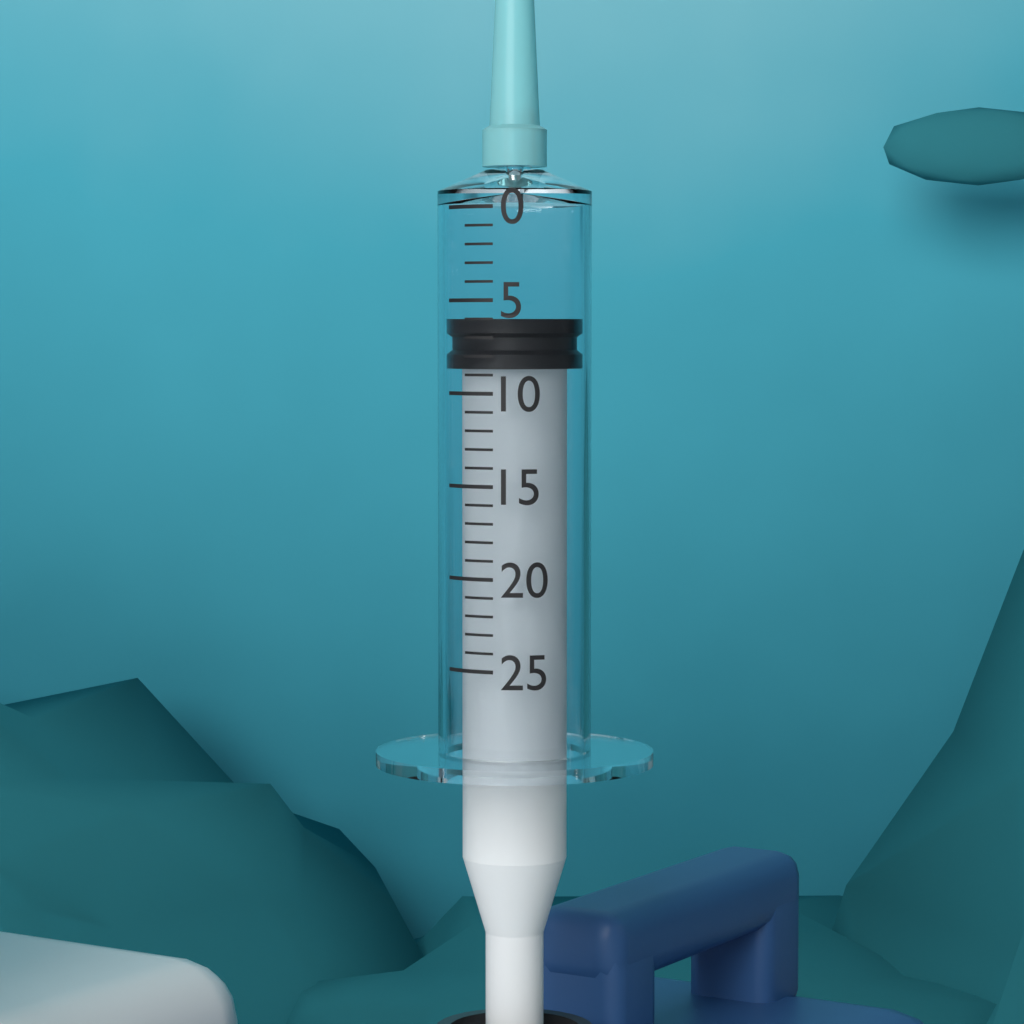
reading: 6 (no unit)
